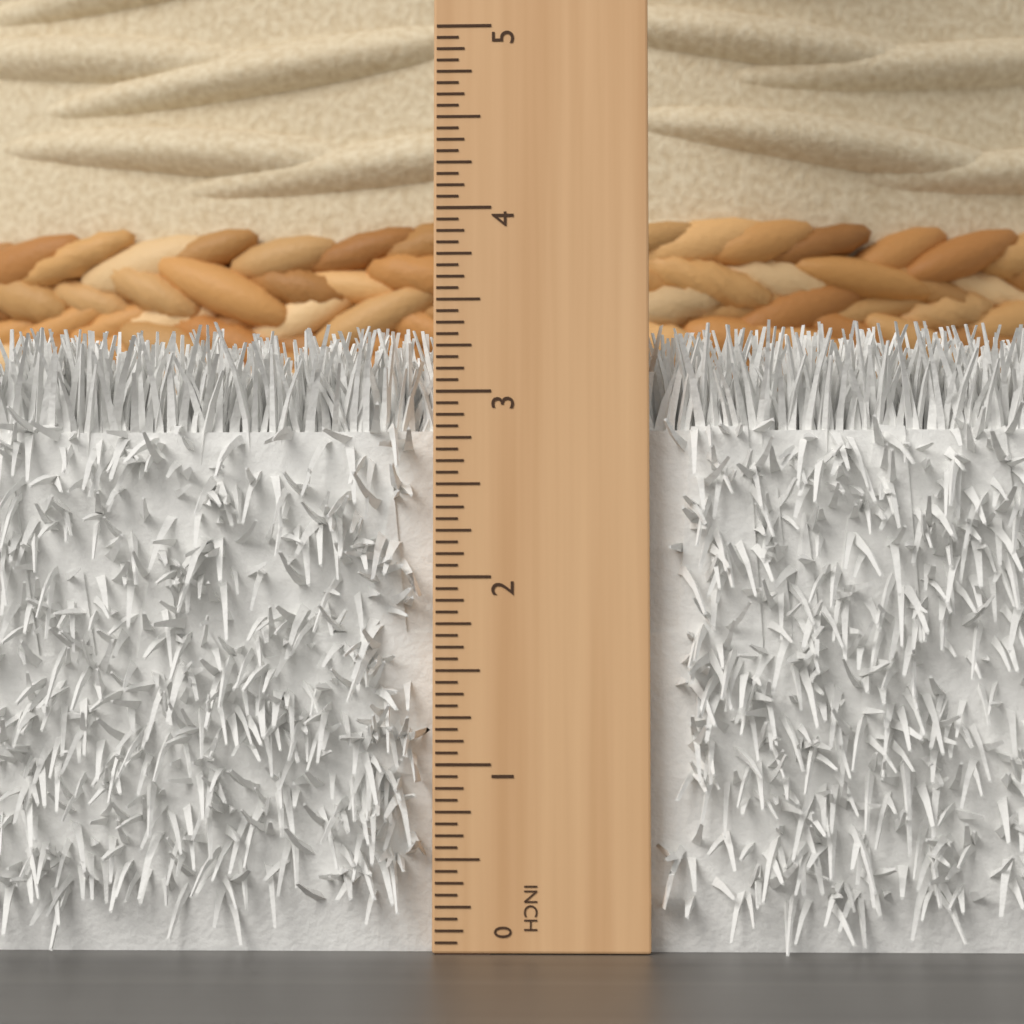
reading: 3.3750 in
